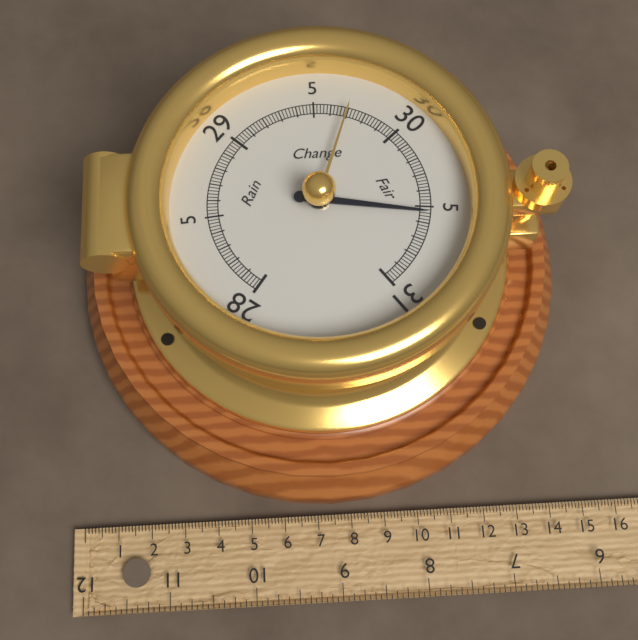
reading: 30.54 inHg
